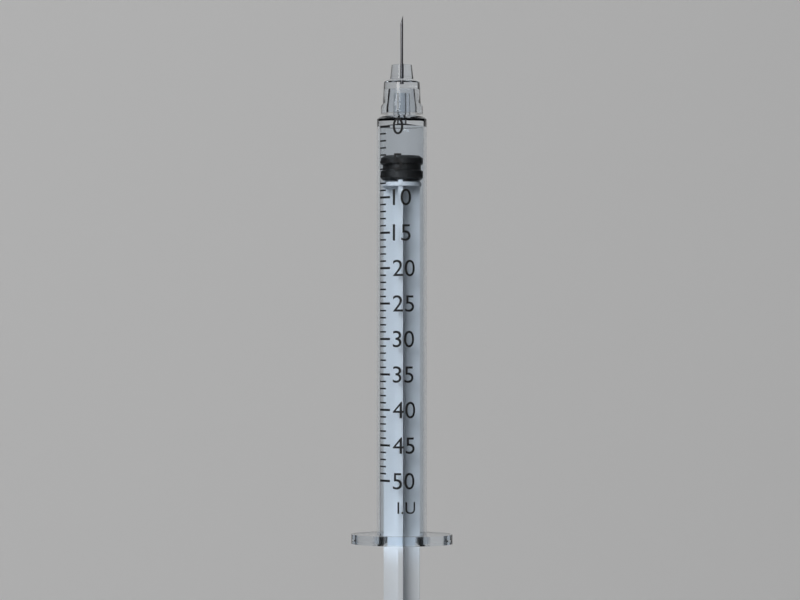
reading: 4 I.U.
